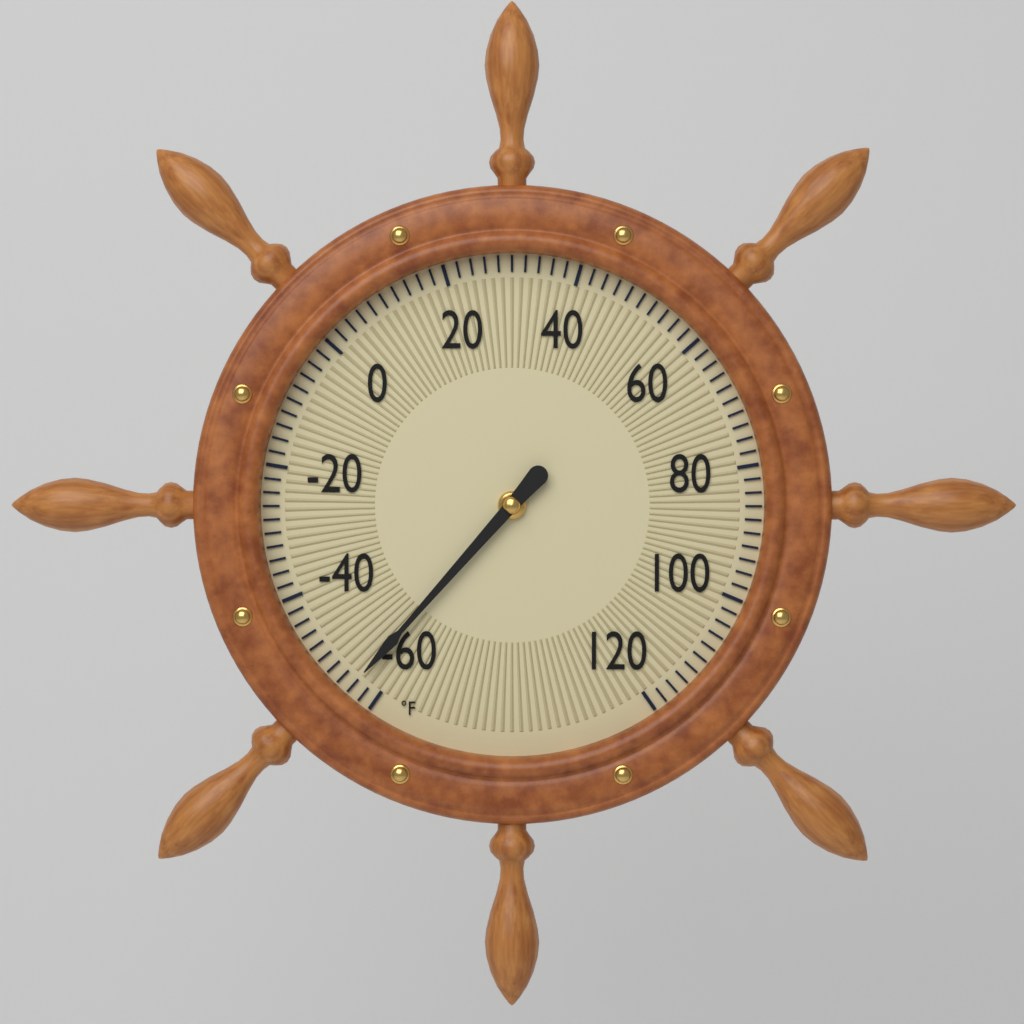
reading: -56 °F
